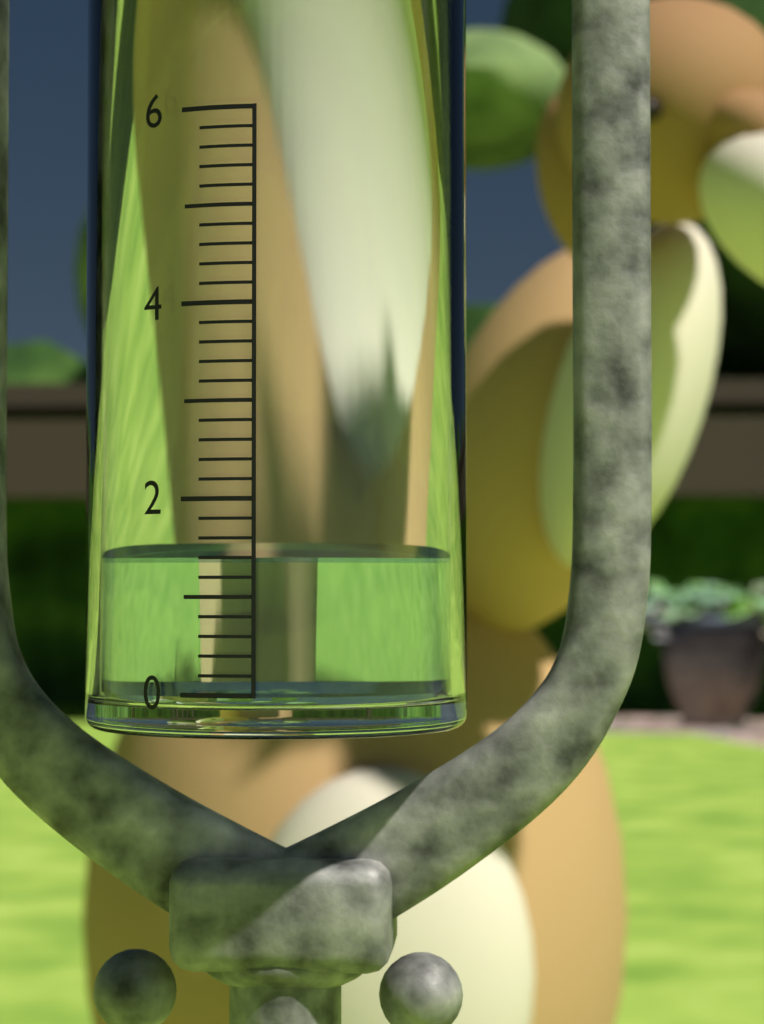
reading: 1.4 (no unit)
